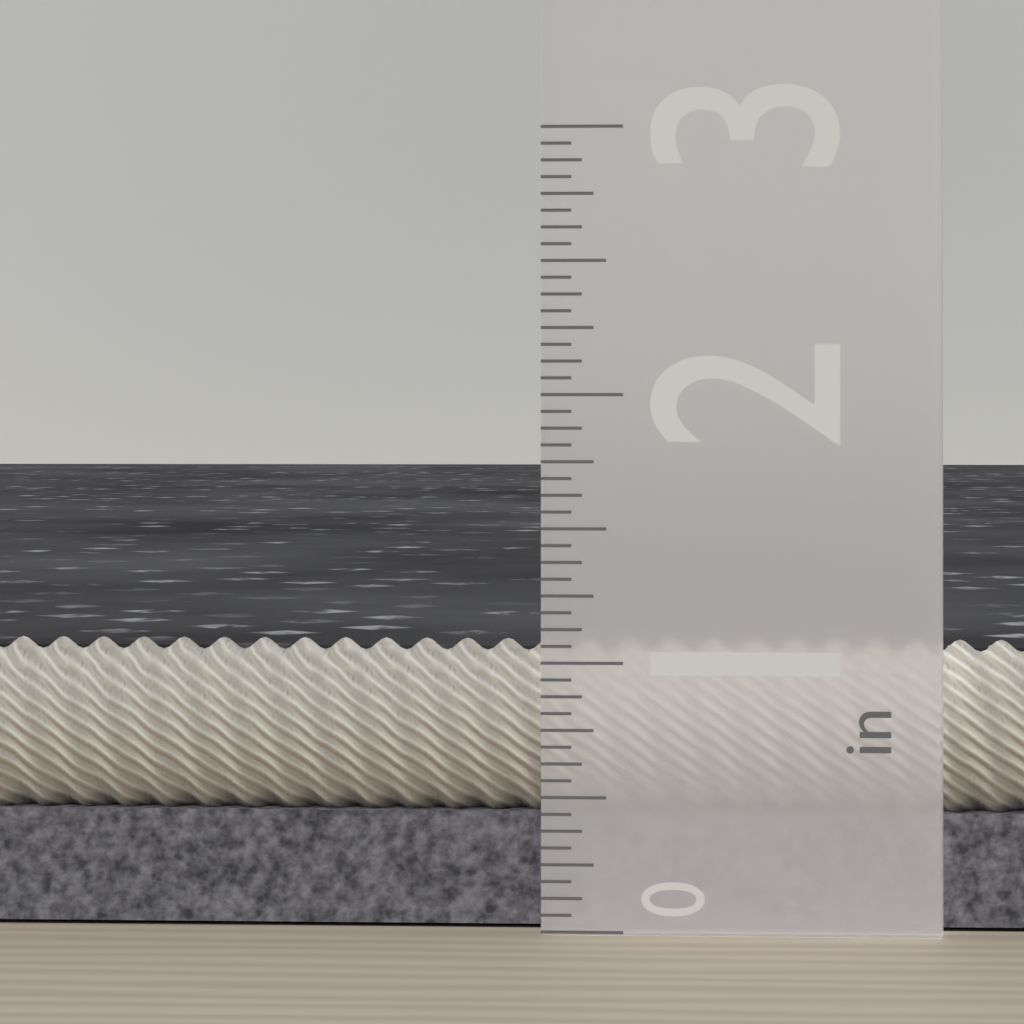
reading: 1.0625 in
